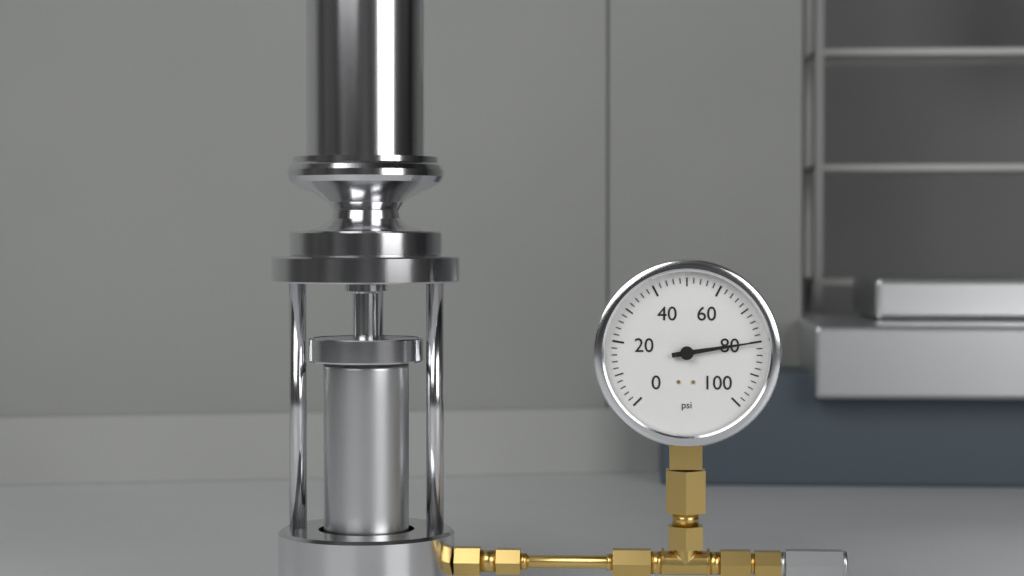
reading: 80 psi
